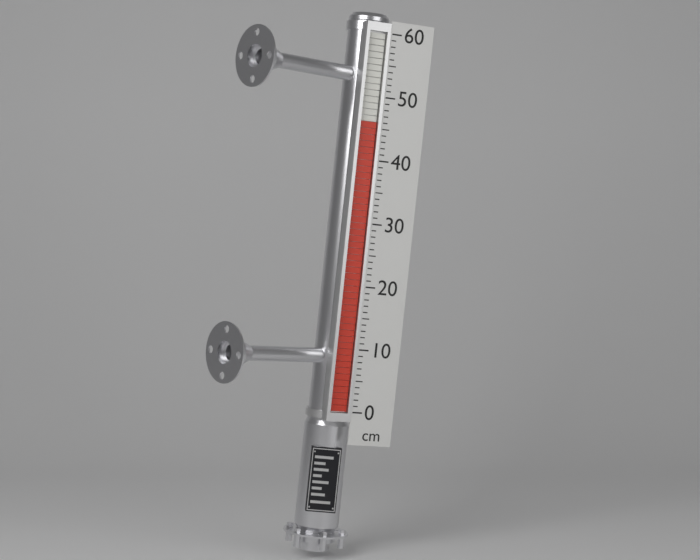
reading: 46 cm
